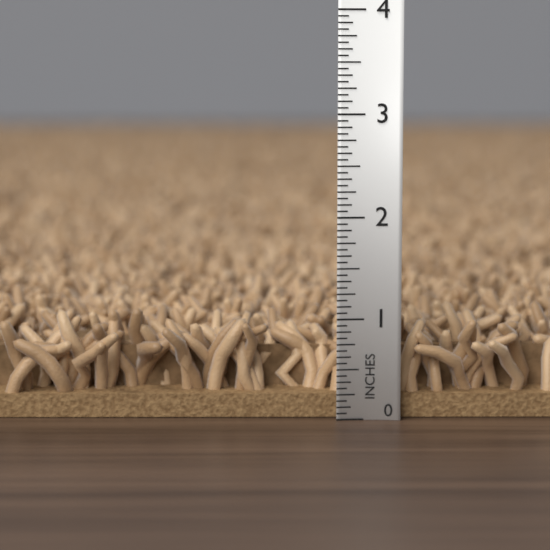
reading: 1.0625 in
